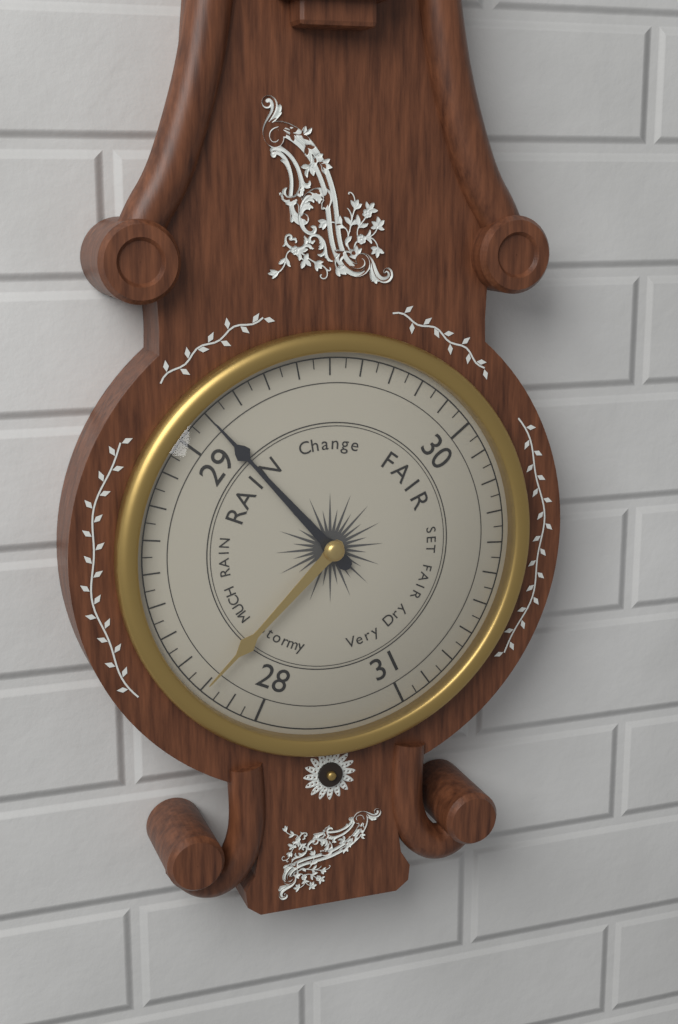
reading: 29.10 (no unit)
